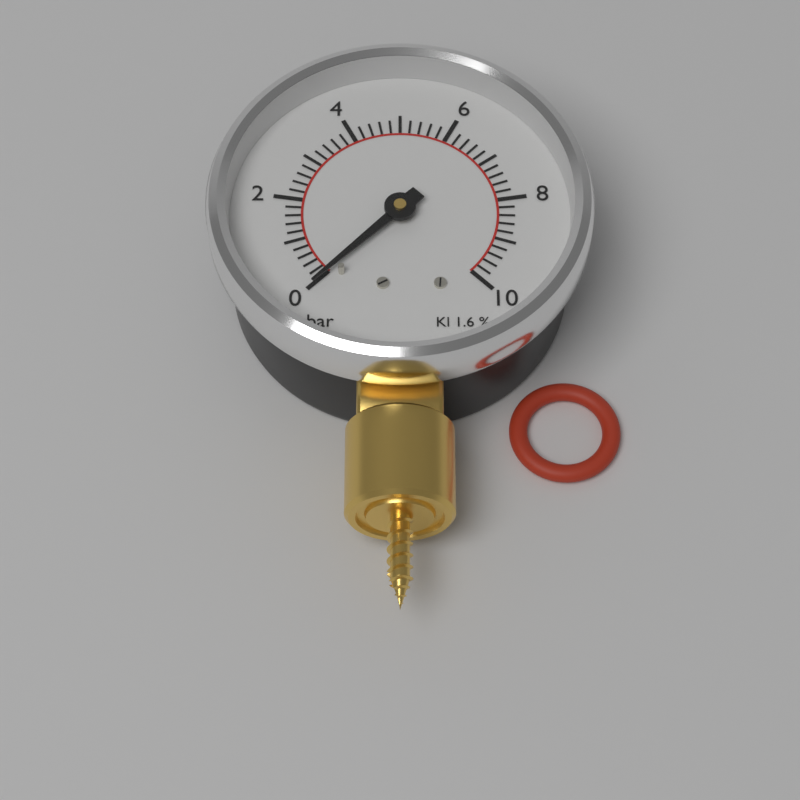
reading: 0.0 bar
